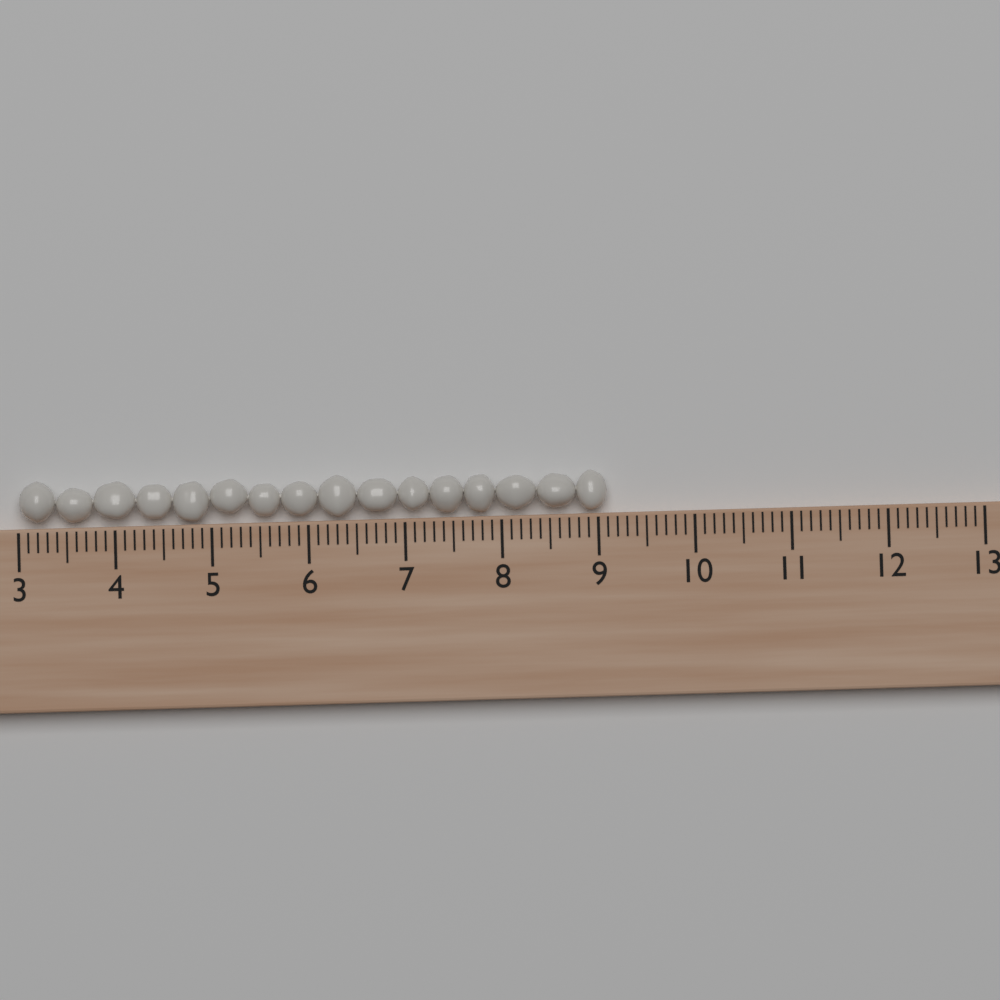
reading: 9.1 (no unit)
